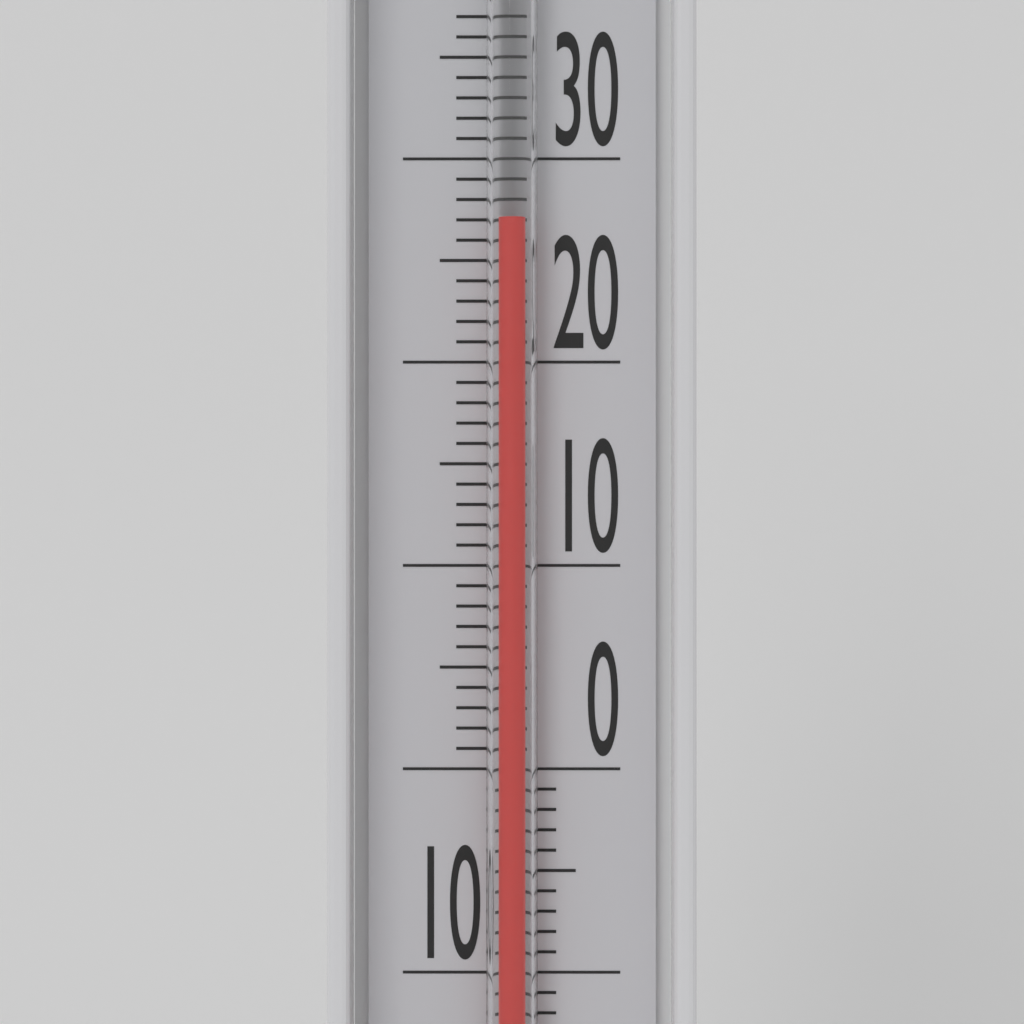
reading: 27 °C
